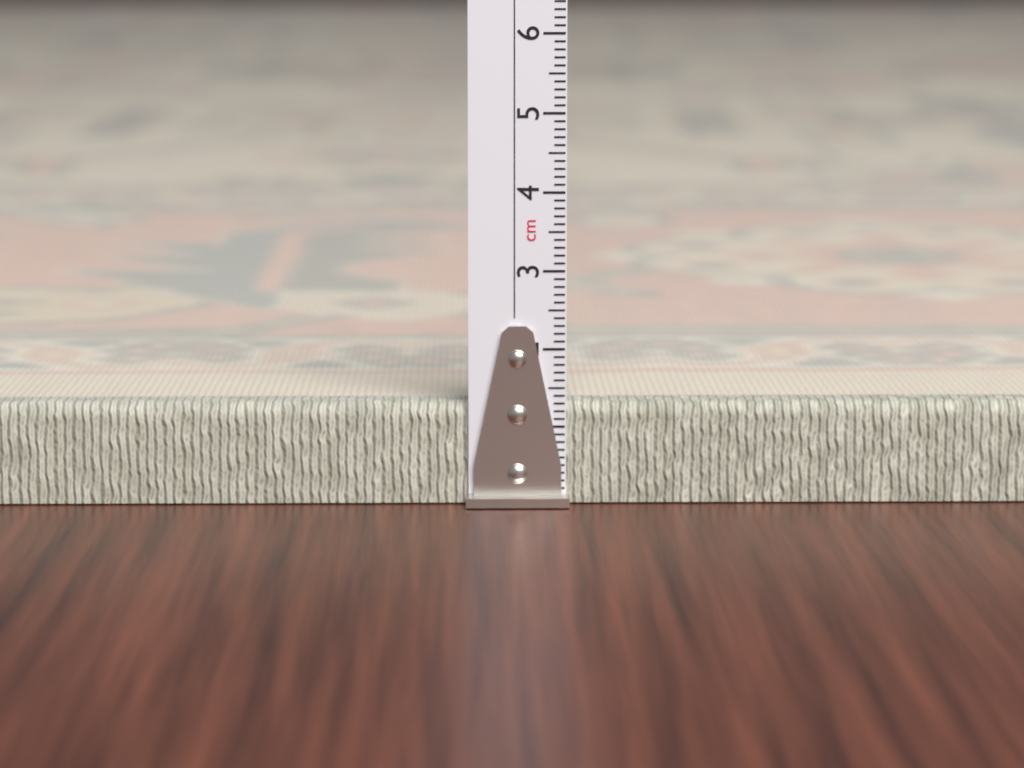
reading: 1.3 cm
